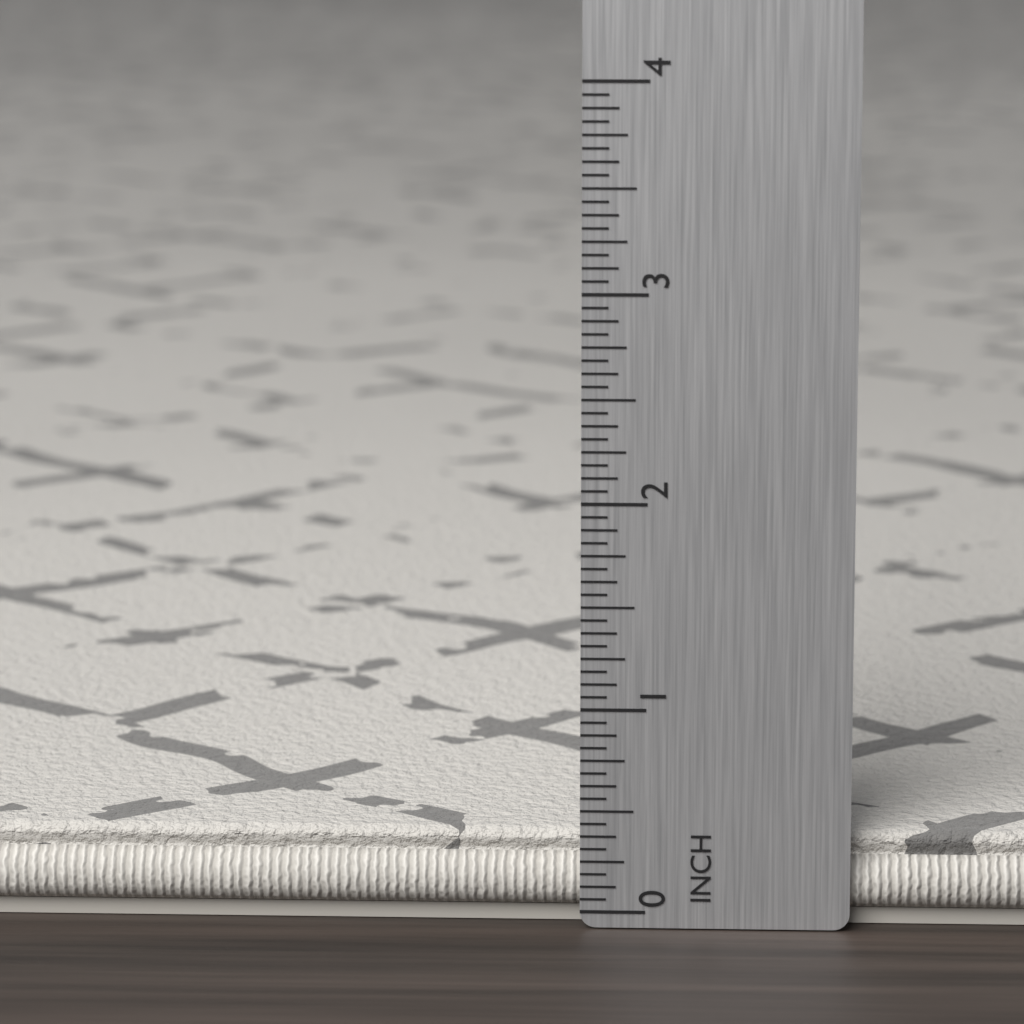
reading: 0.3750 in
